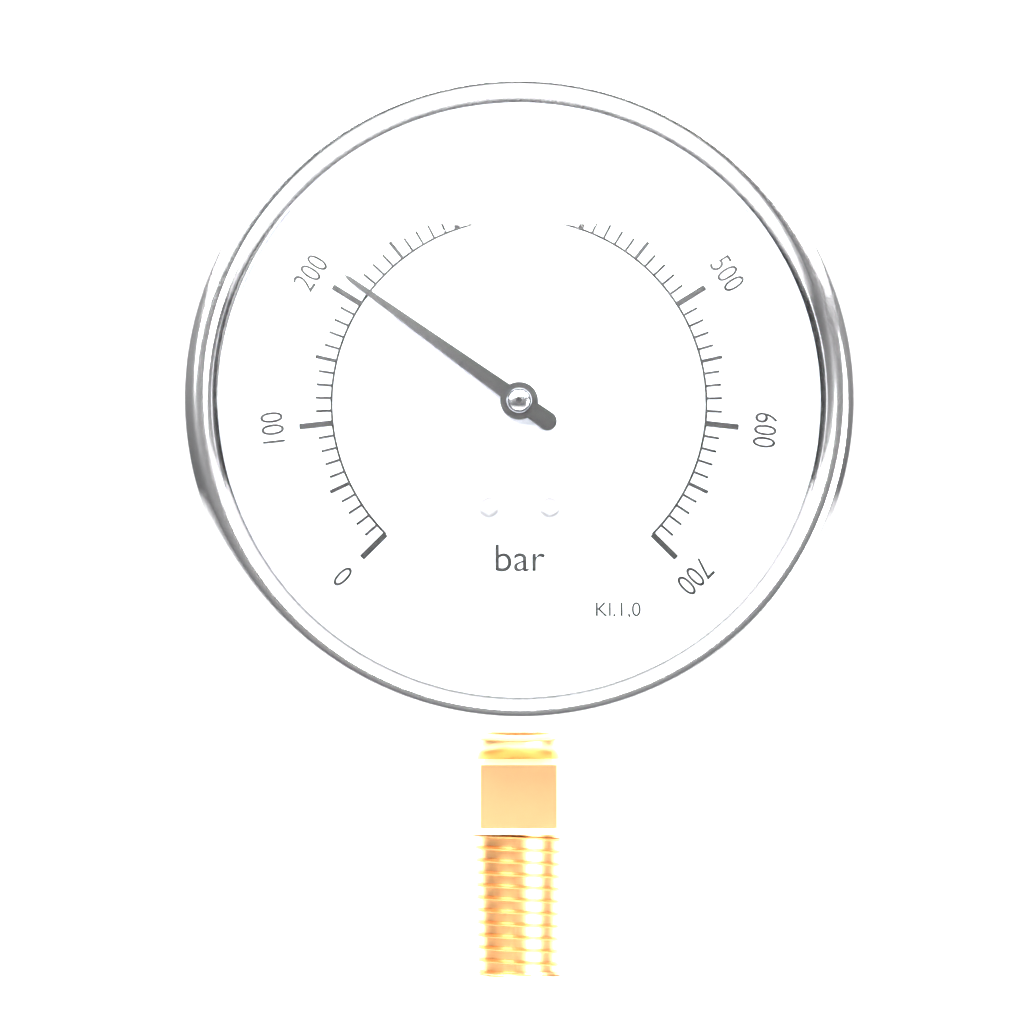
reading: 210 bar
